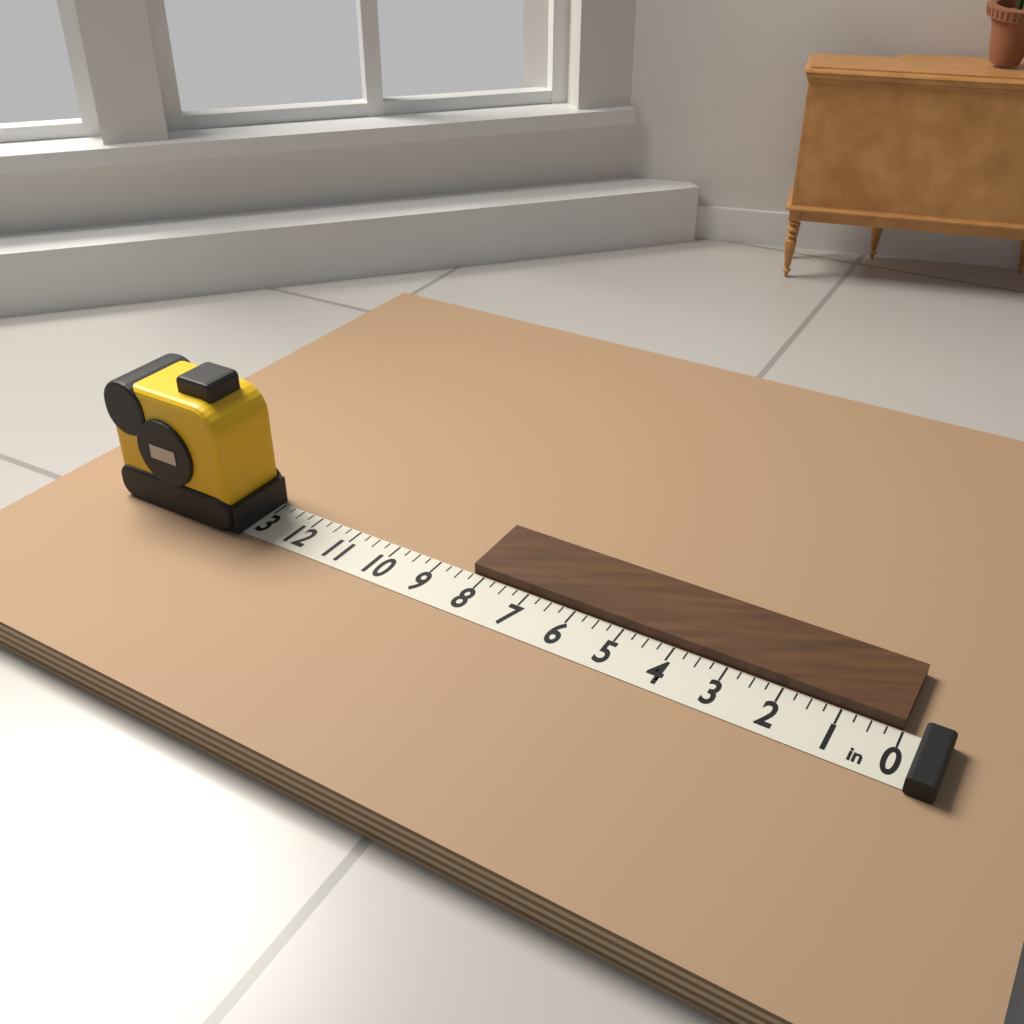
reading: 8.25 in
